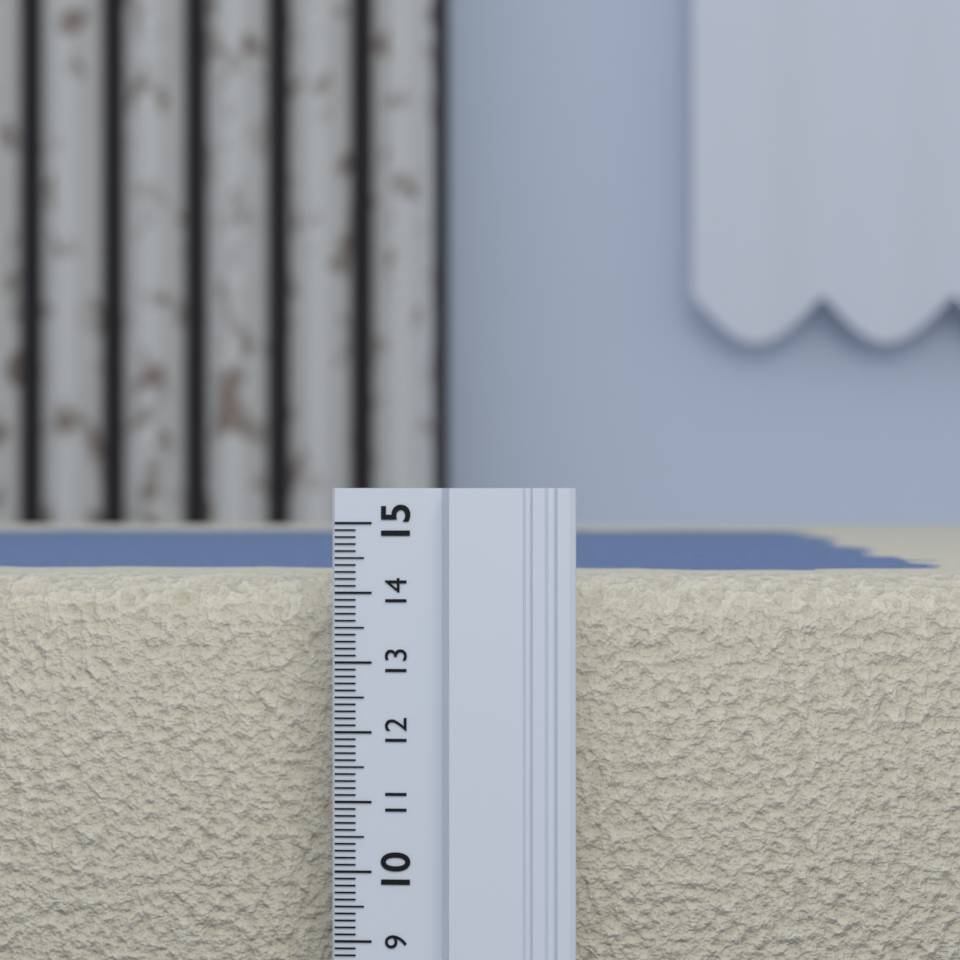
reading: 14.2 (no unit)
